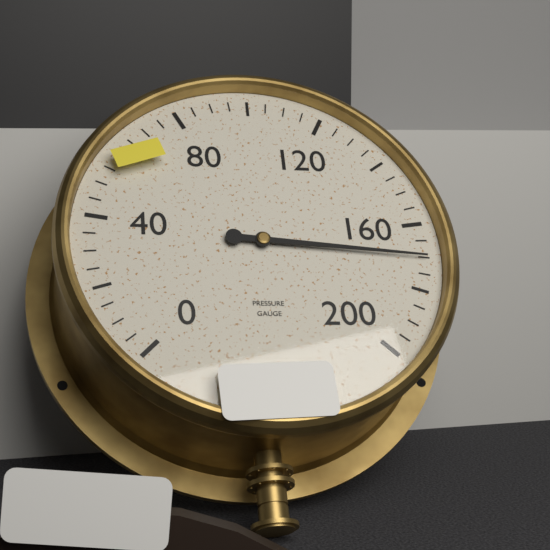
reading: 170 (no unit)
